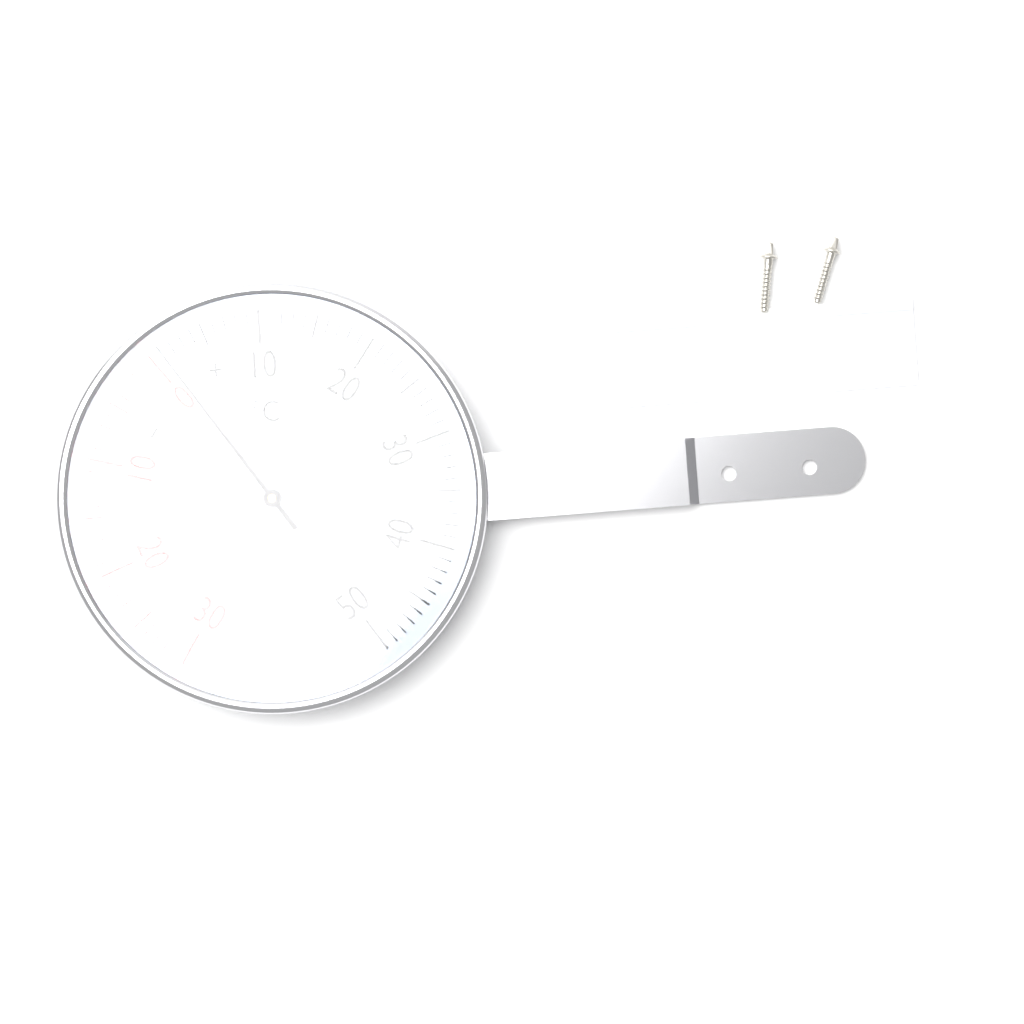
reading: 1 °C
